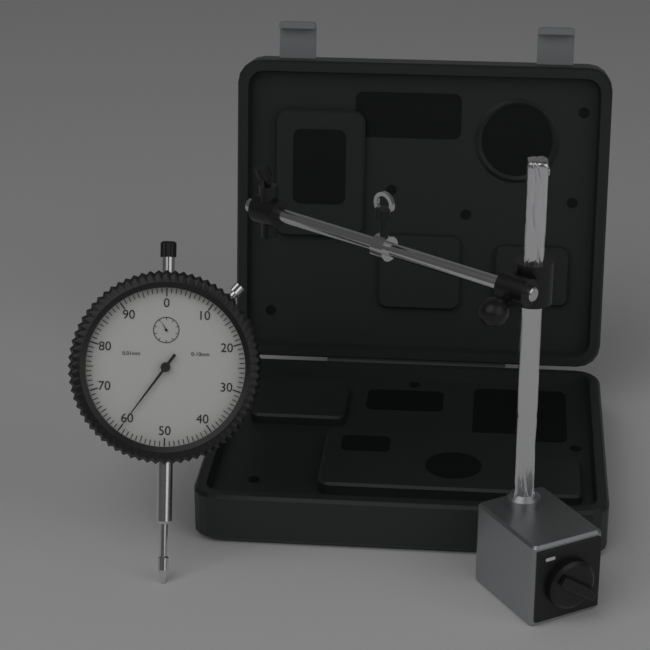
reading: 0.60 mm
